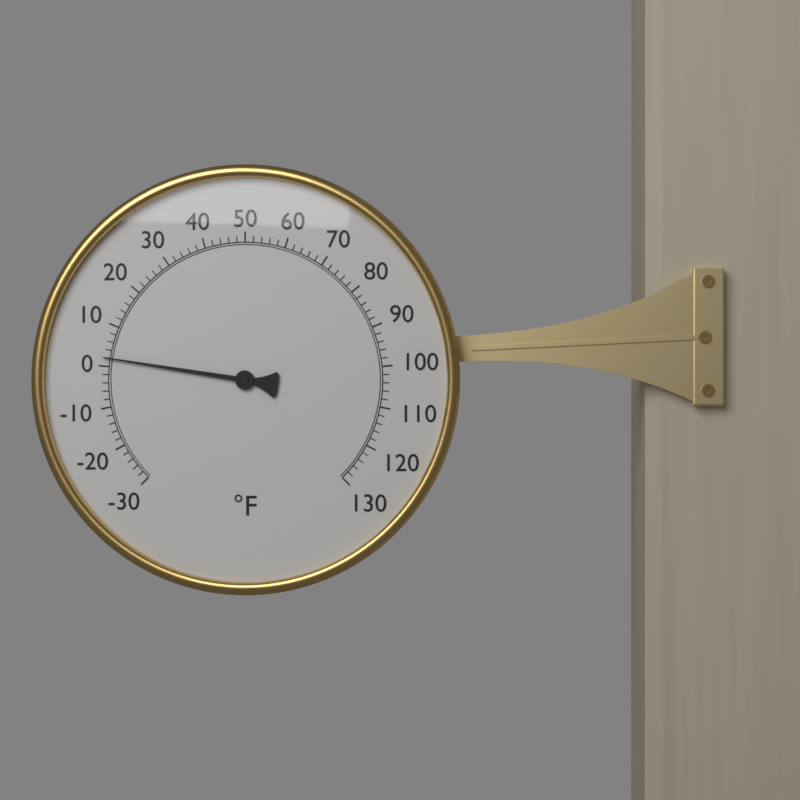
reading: 2 °F
